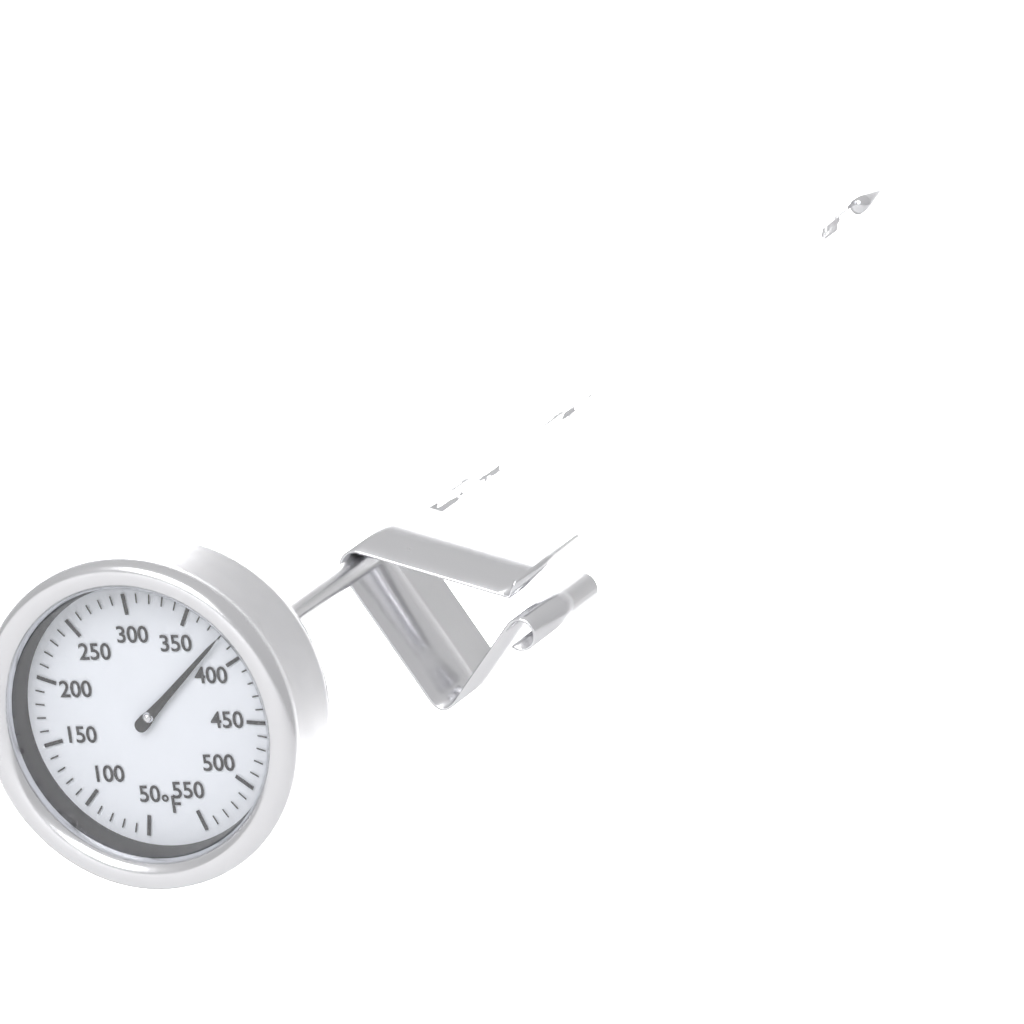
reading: 380 °F
